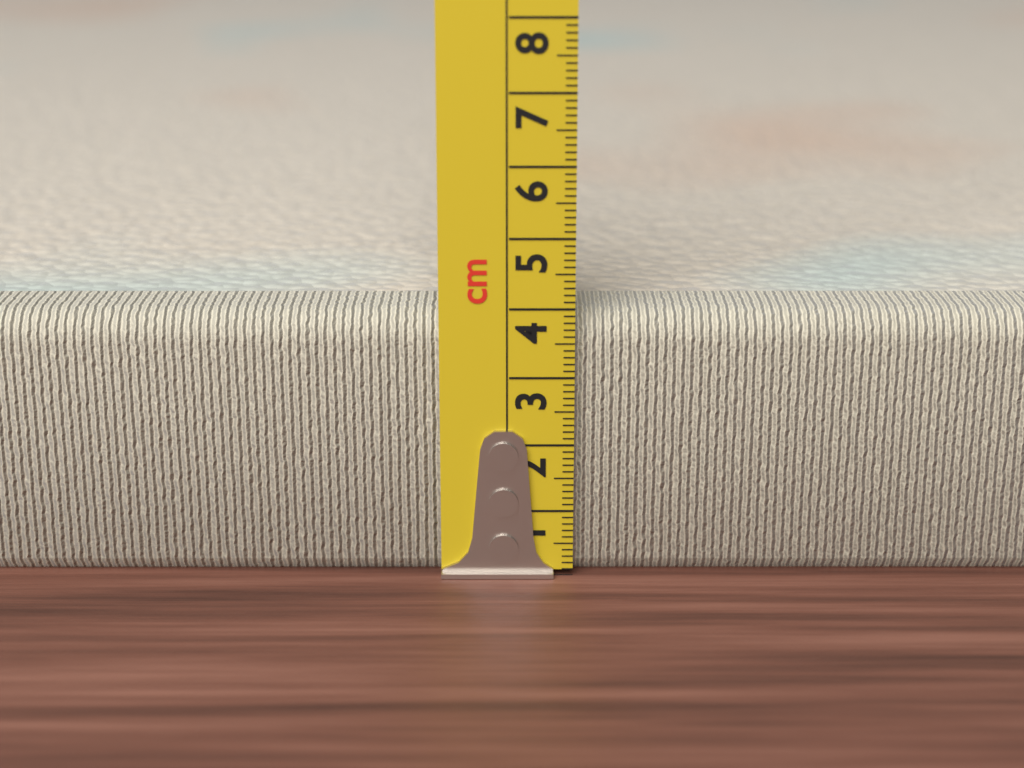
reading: 3.9 cm
